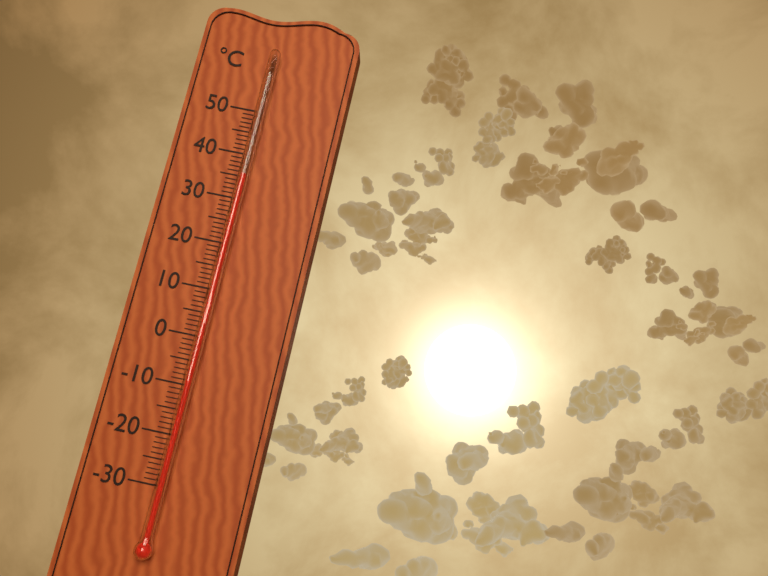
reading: 35 °C
